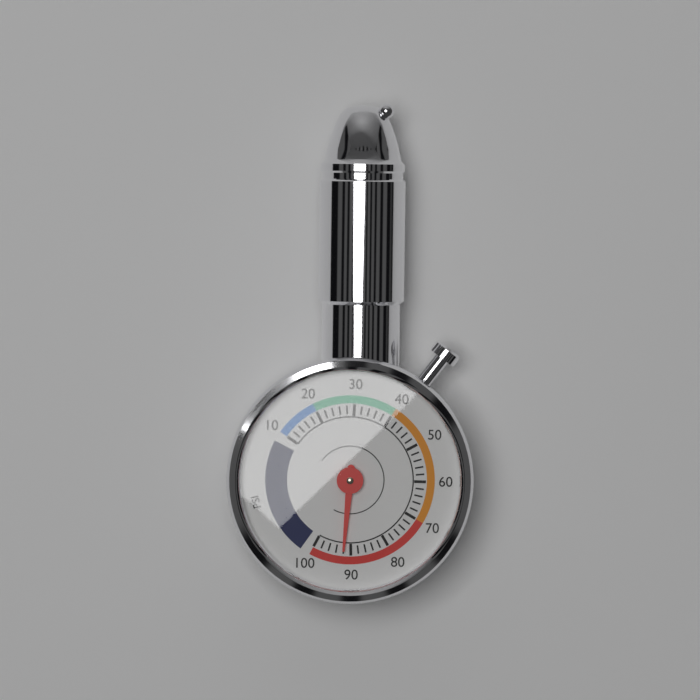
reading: 92 psi
